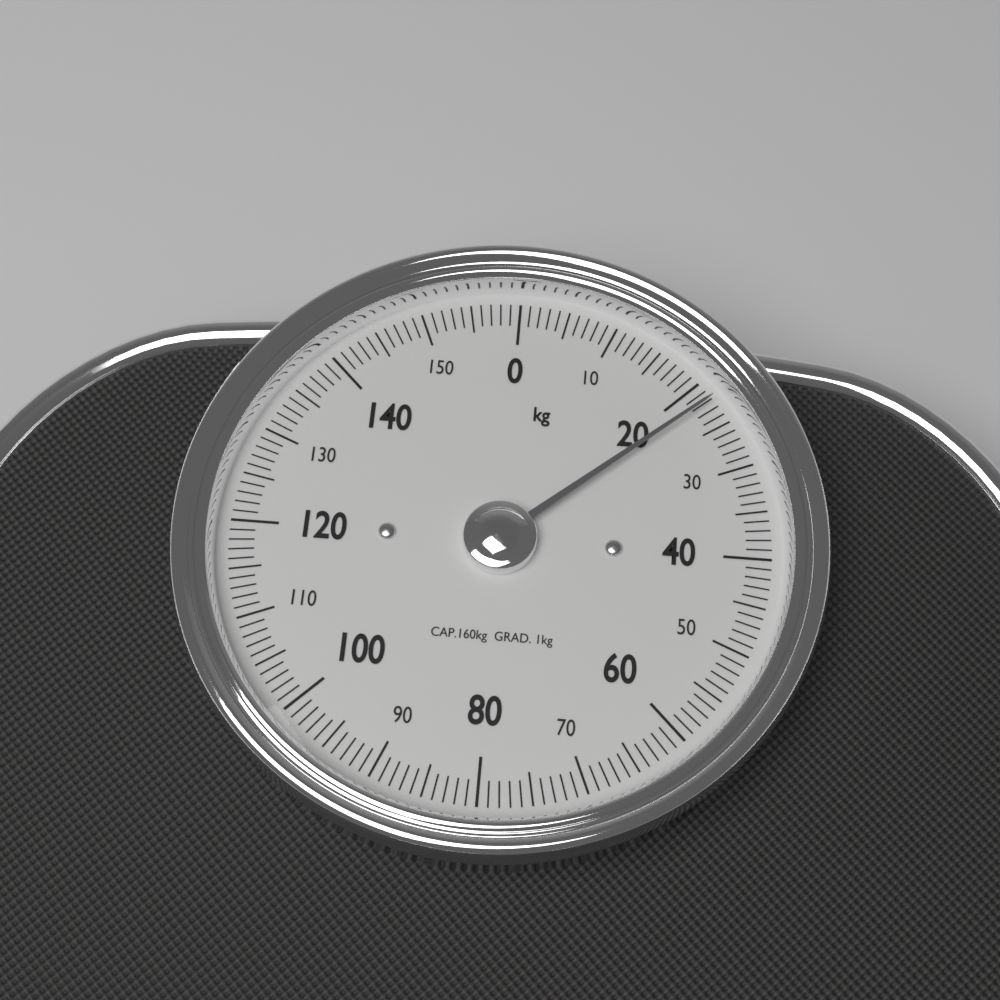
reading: 22 kg
